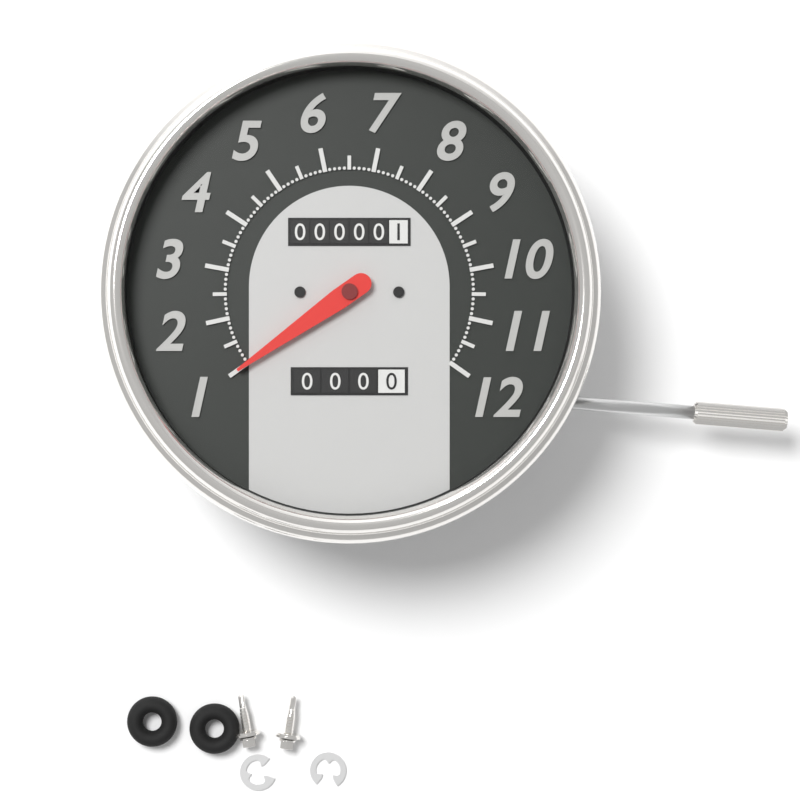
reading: 1.0 (no unit)
